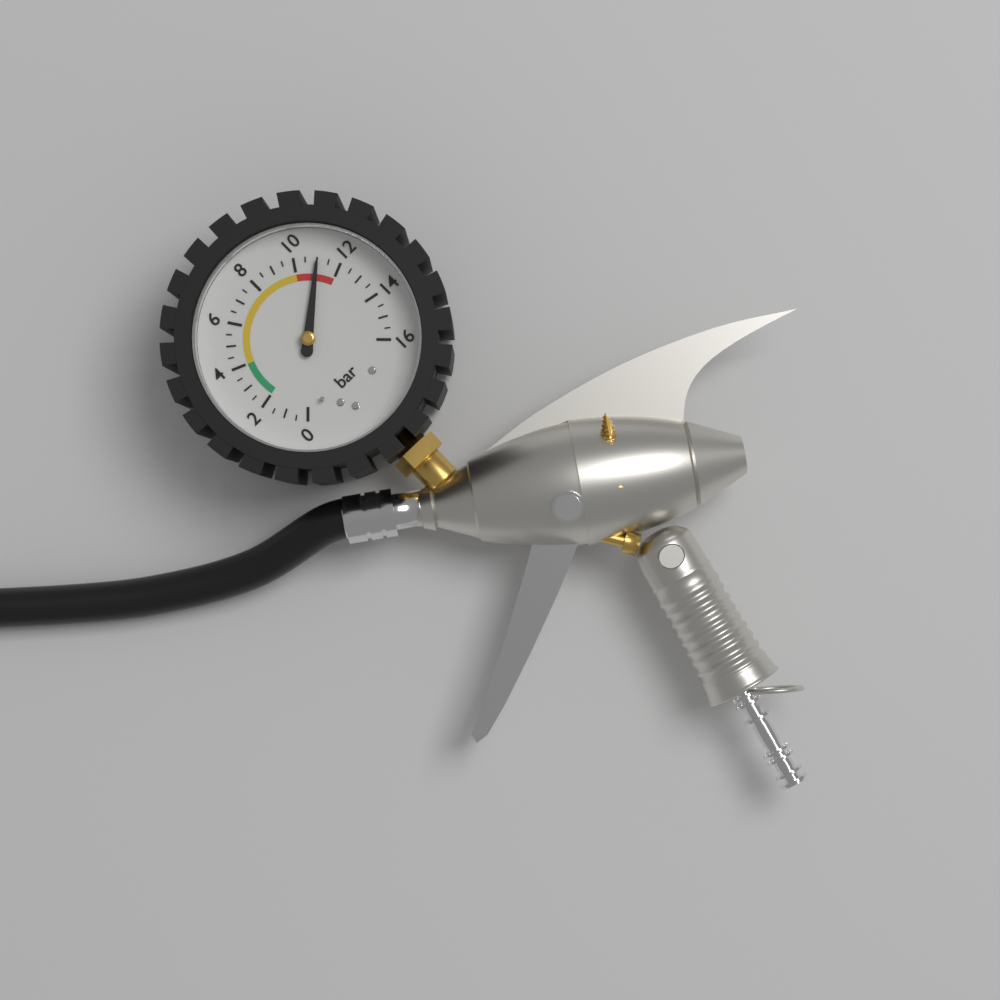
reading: 11.0 bar
